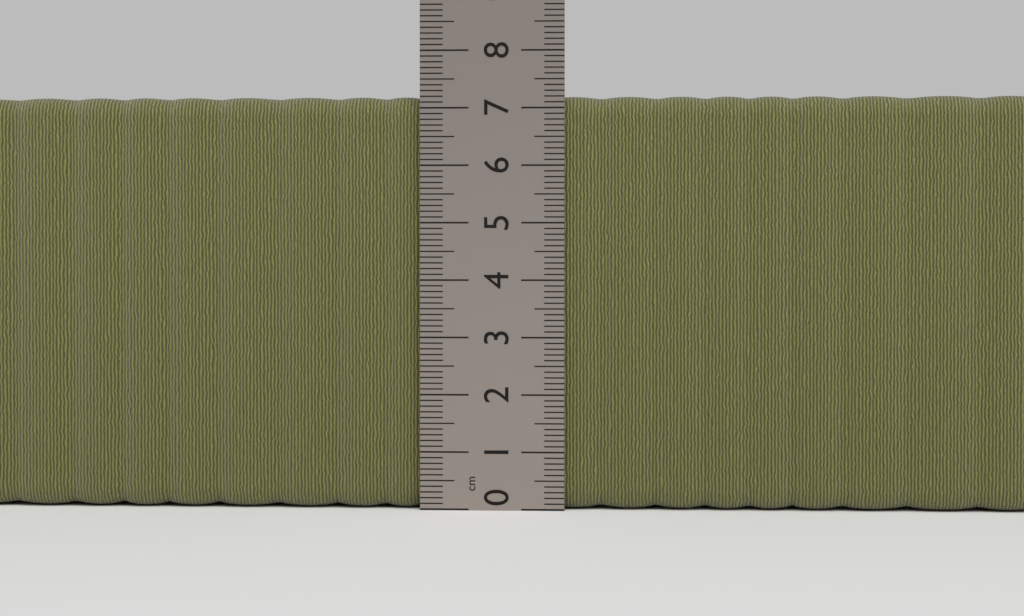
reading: 7.2 cm
